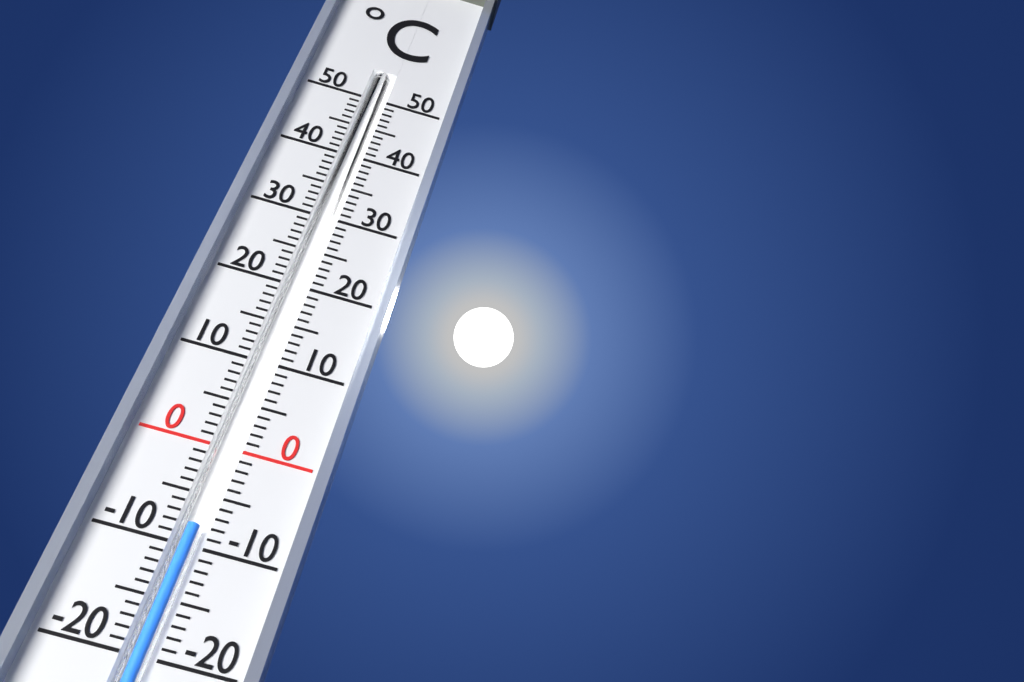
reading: -8 °C
